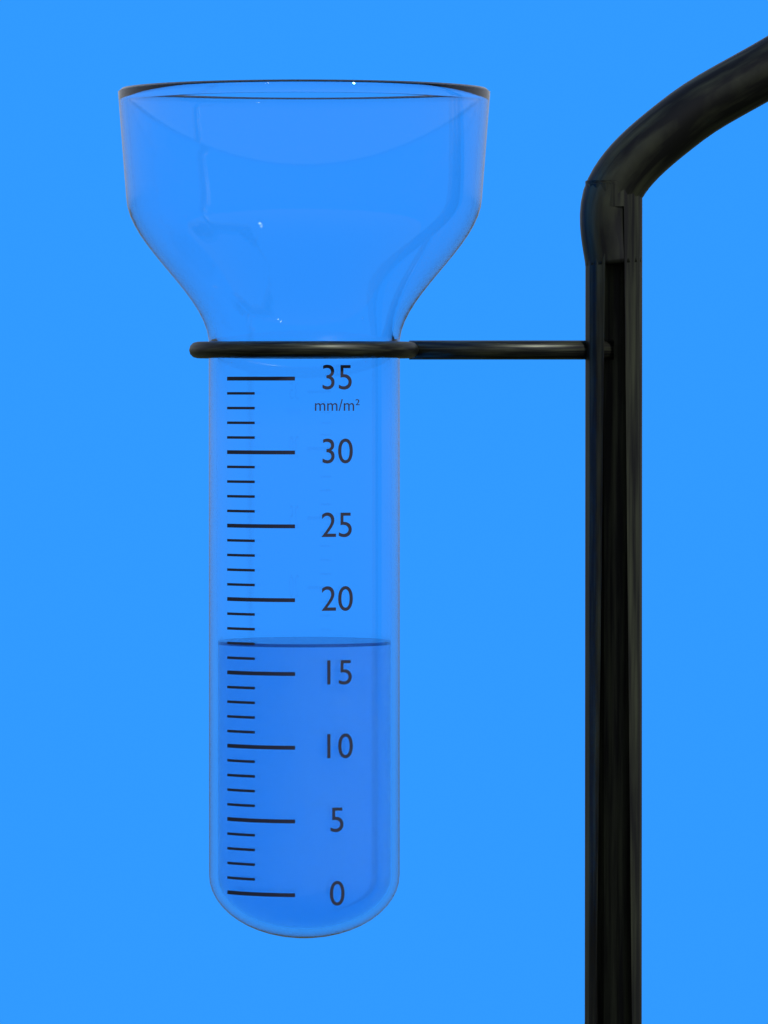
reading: 17 mm/m²
